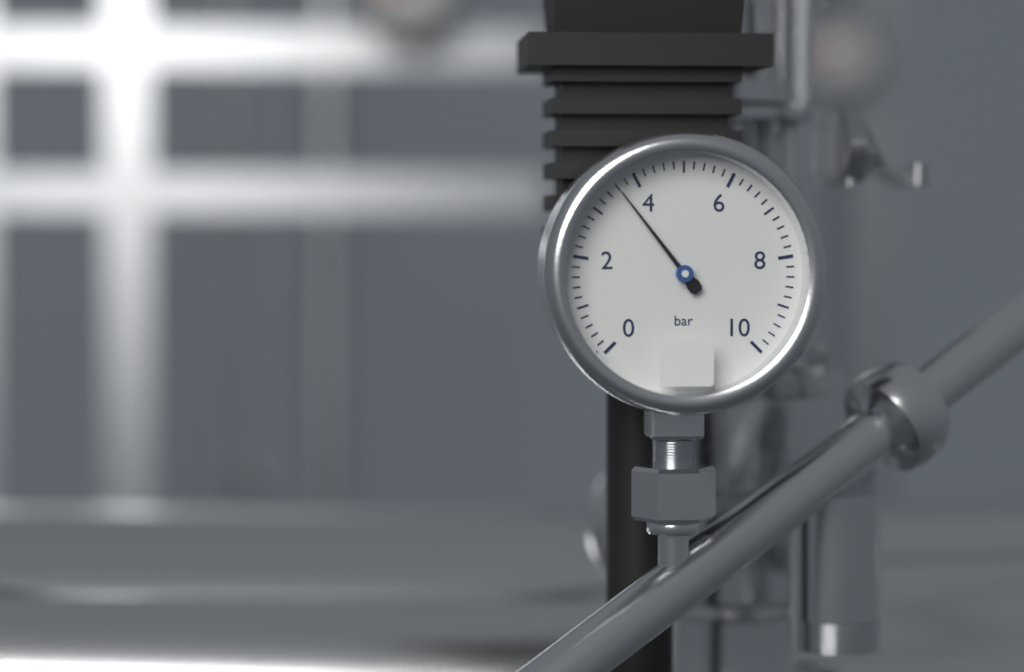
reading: 3.6 bar
